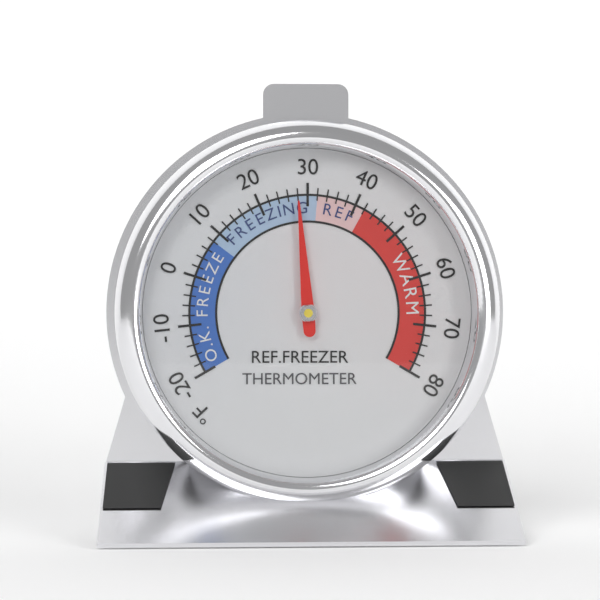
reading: 28 °F
